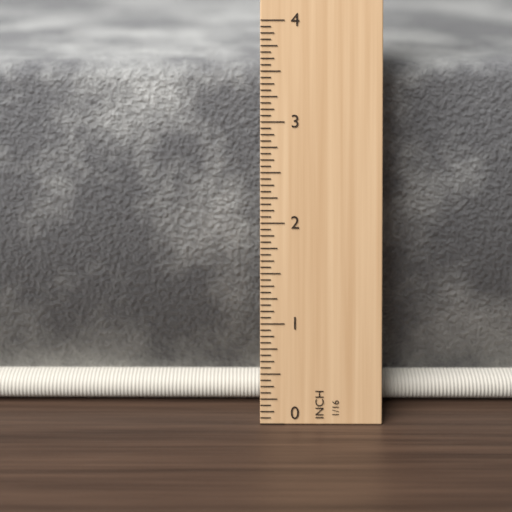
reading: 3.5000 in
